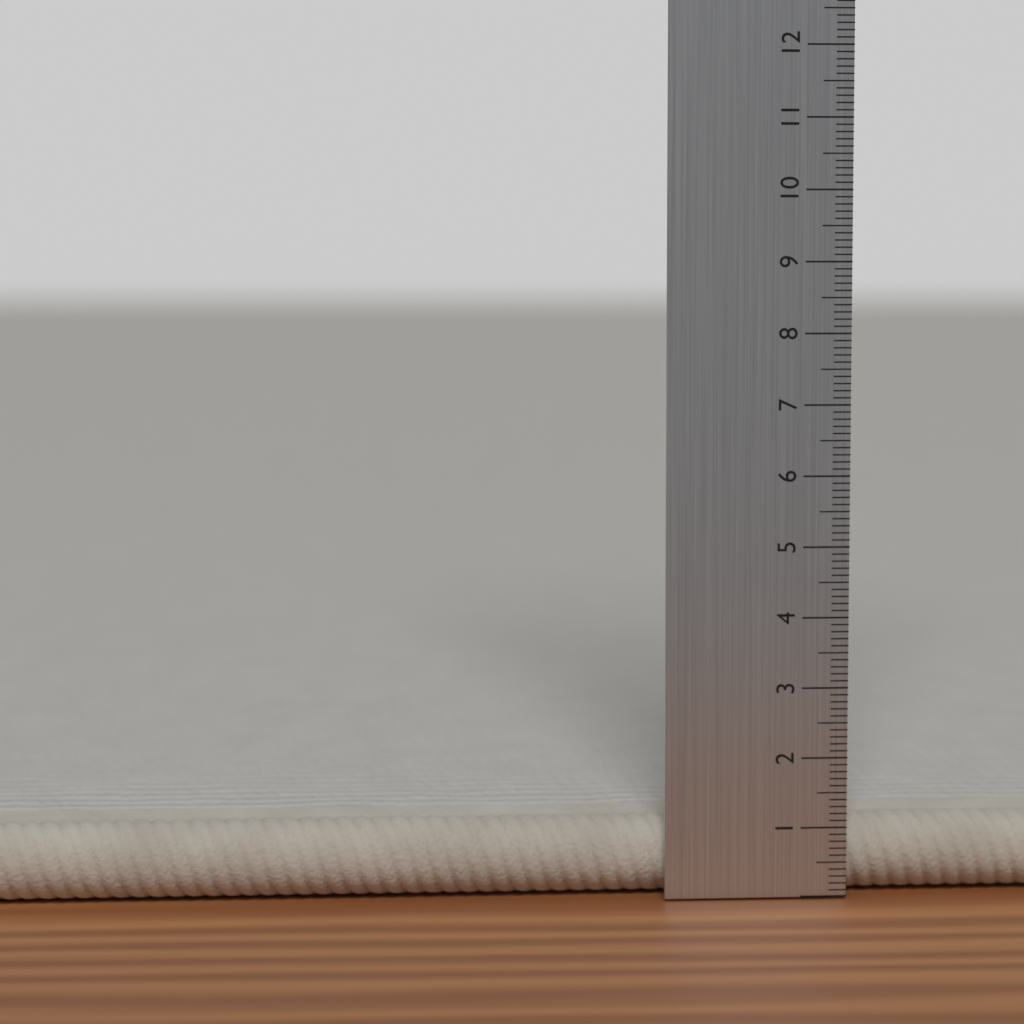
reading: 1.1 cm
